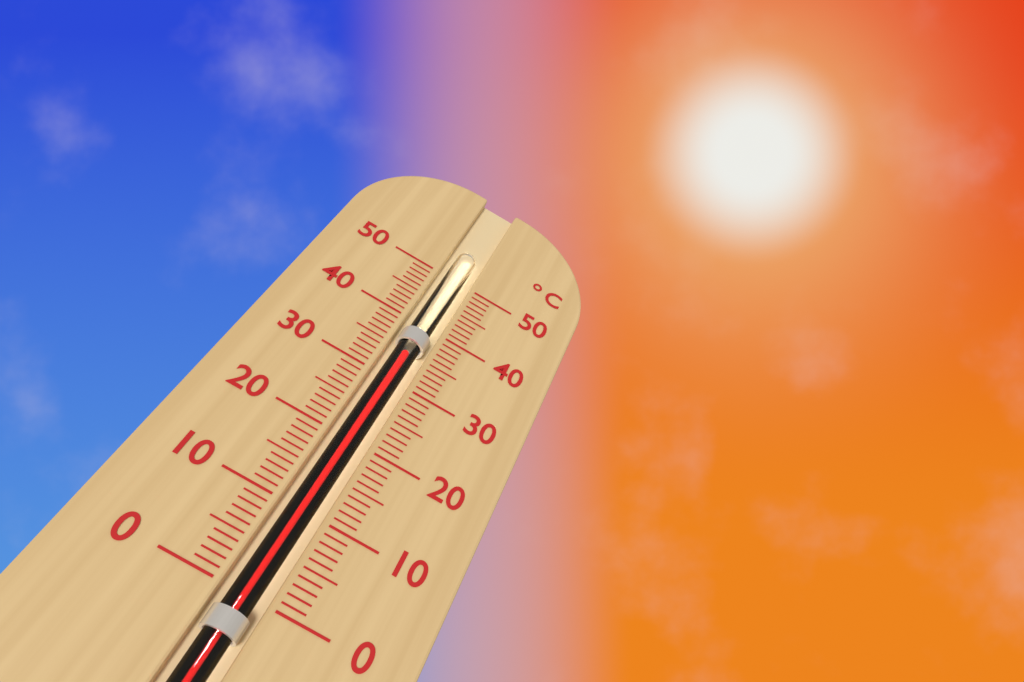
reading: 35 °C
